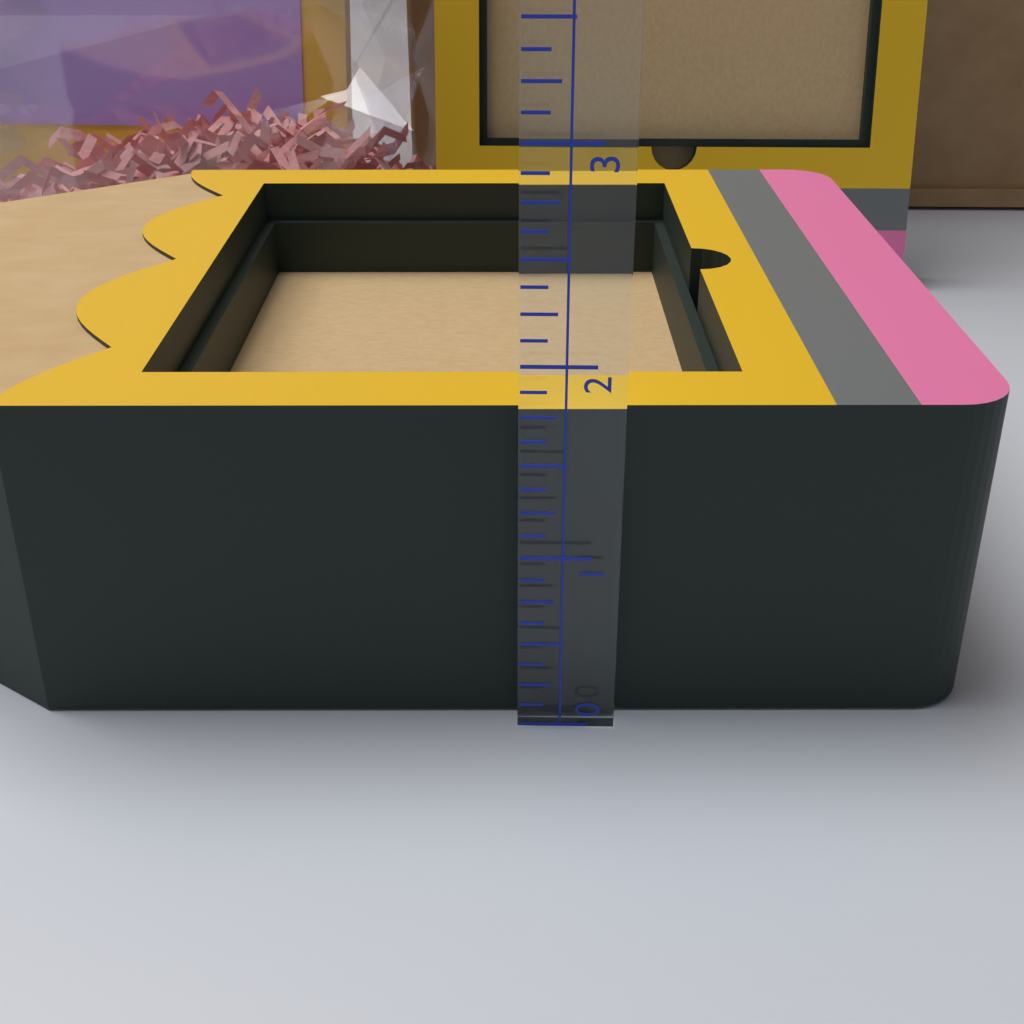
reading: 1.750 (no unit)
